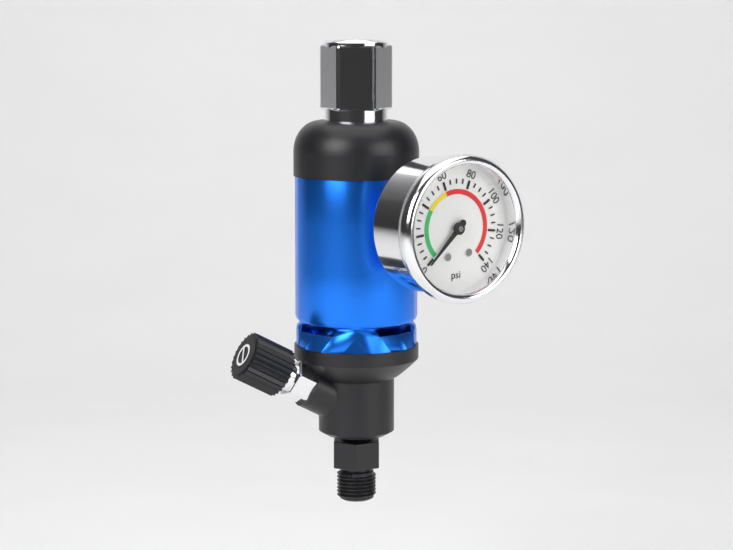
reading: 0 psi
